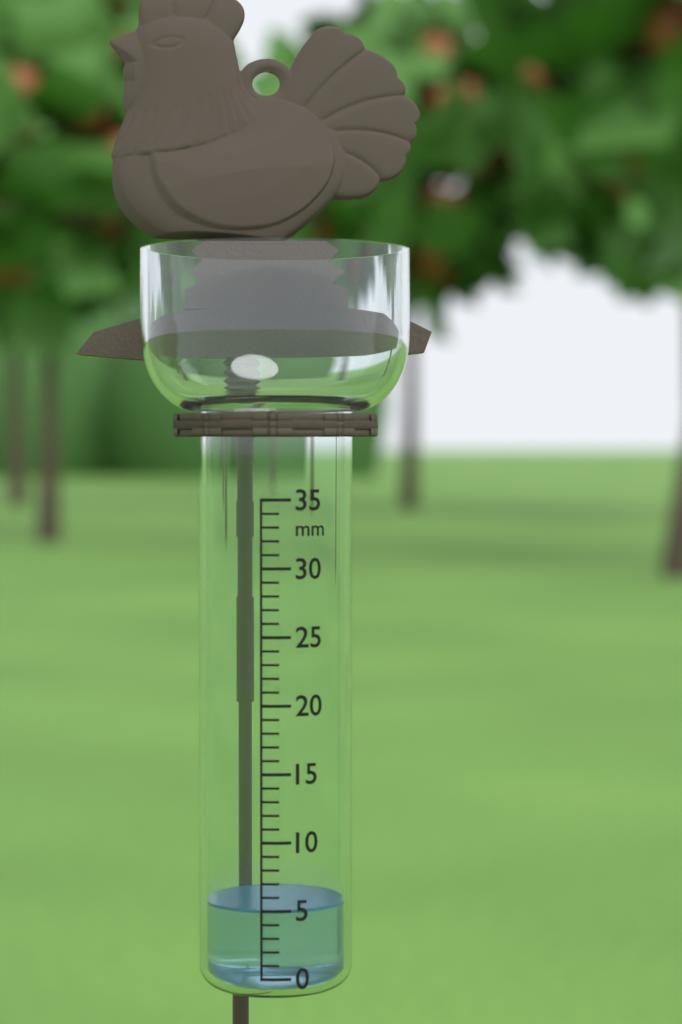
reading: 5 mm
